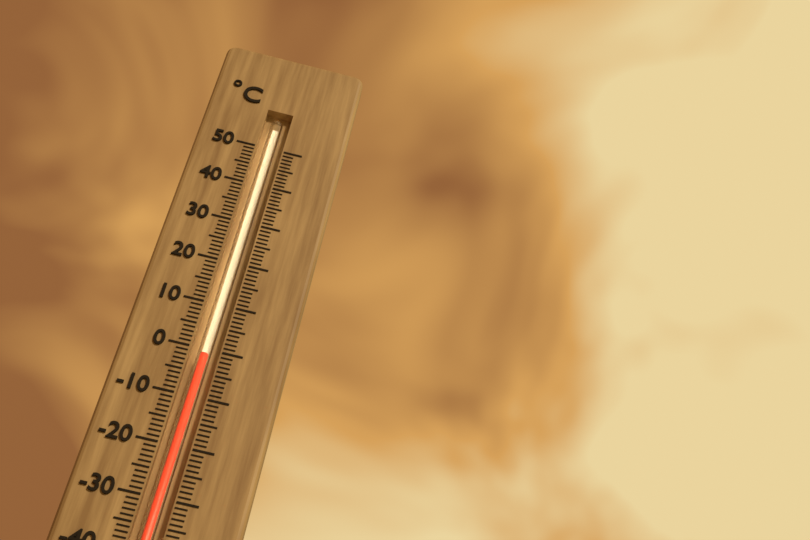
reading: -1 °C
